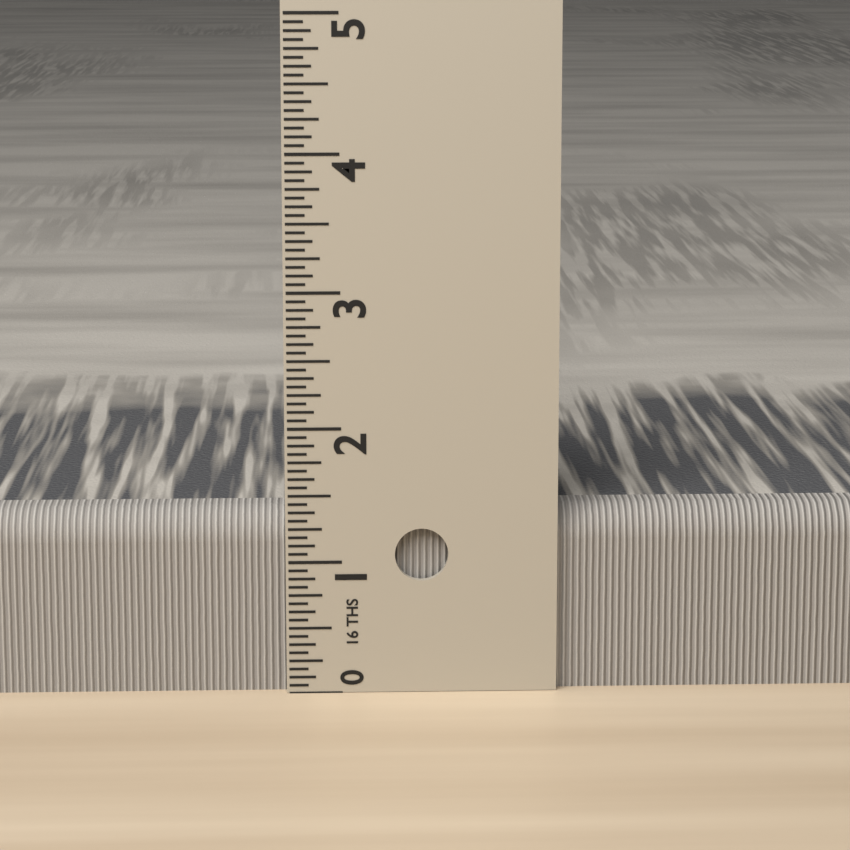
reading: 1.3750 in
